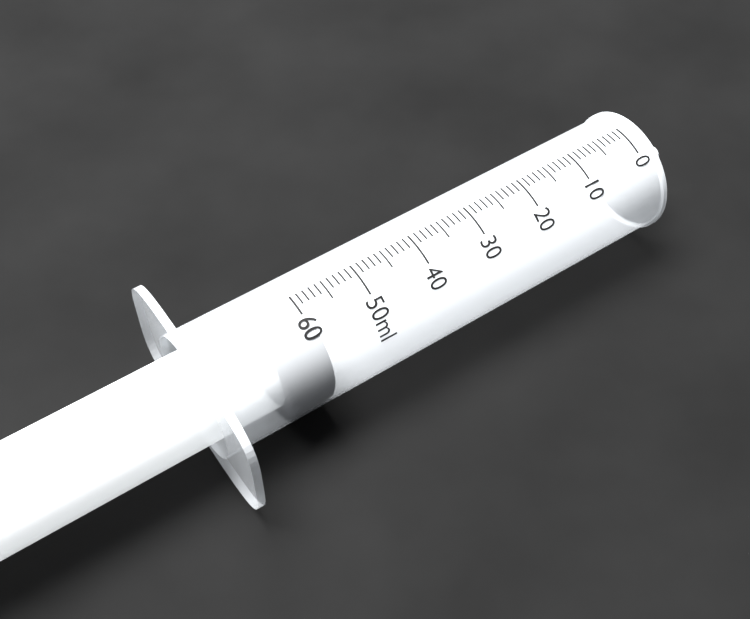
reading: 59 ml
